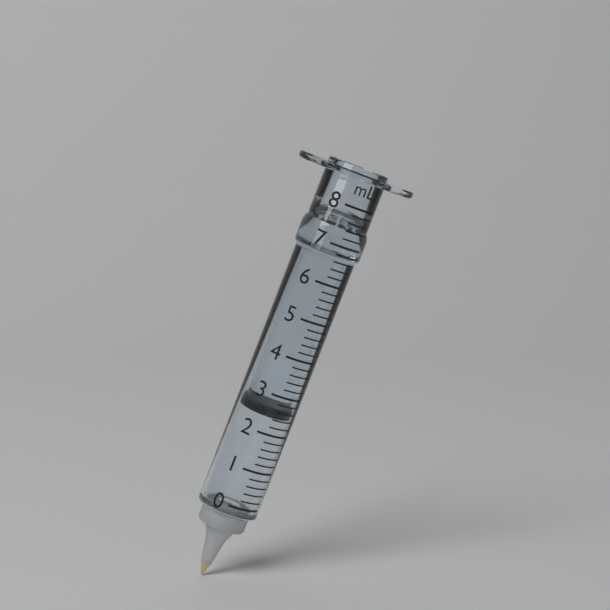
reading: 2.4 ml
